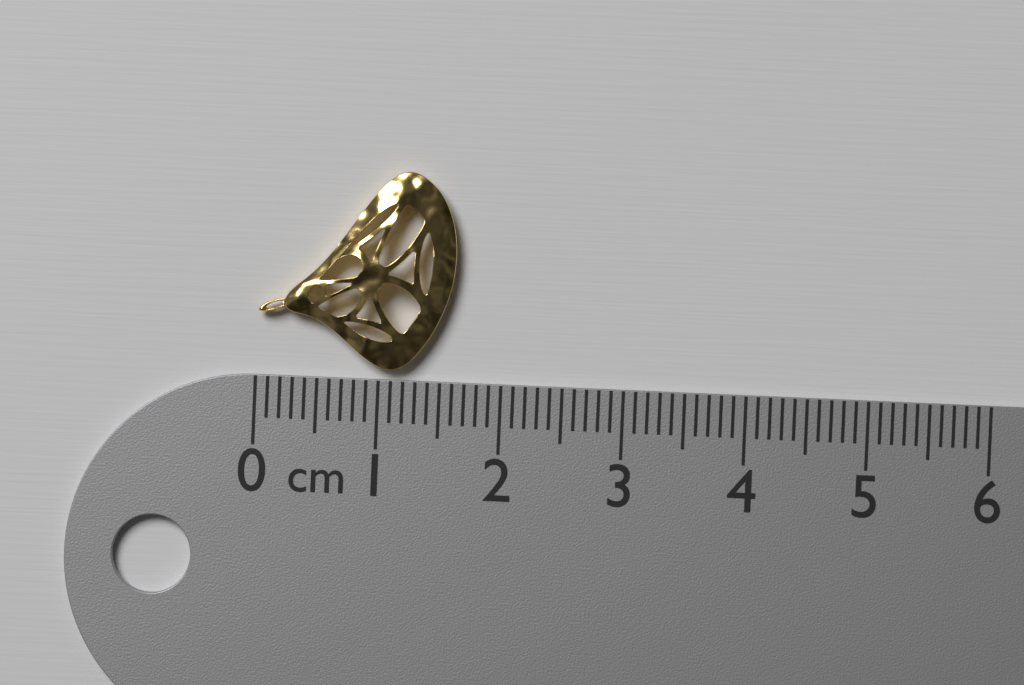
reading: 1.6 cm
